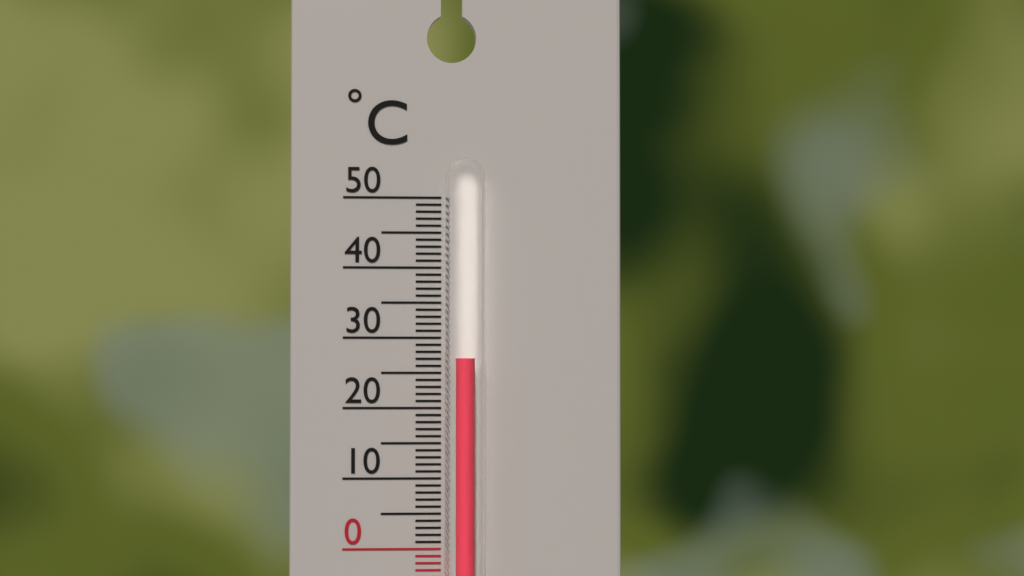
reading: 27 °C
